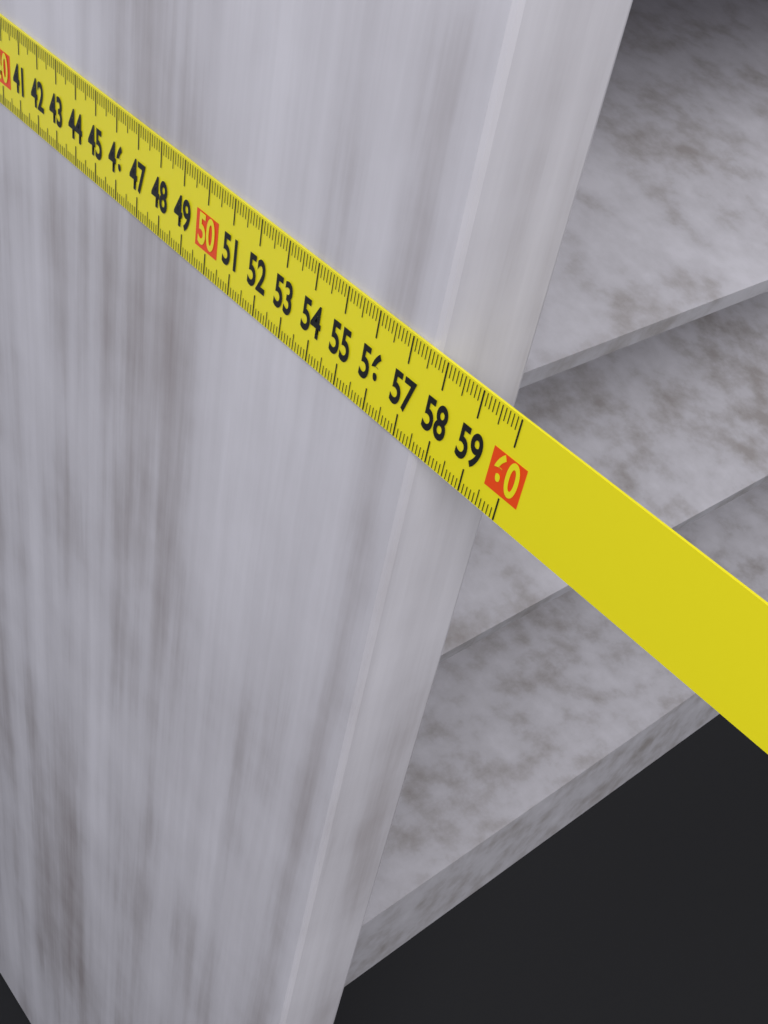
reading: 57.6 cm
